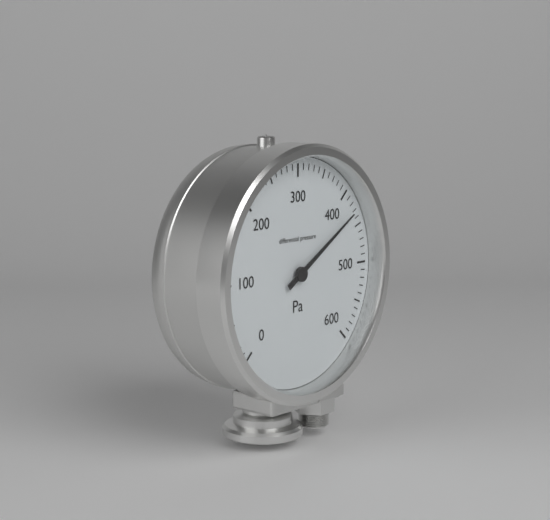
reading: 430 Pa
